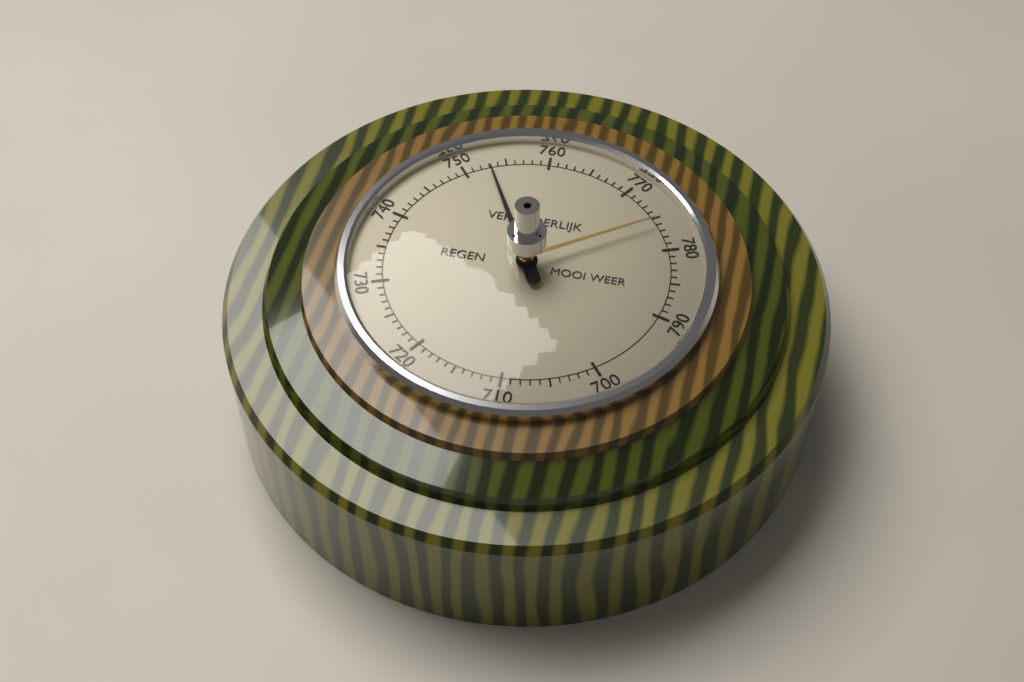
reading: 753 (no unit)
